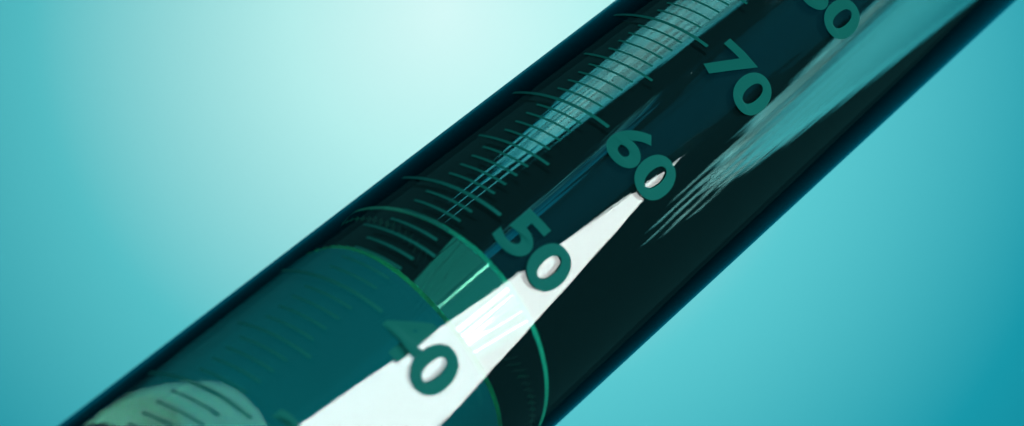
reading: 48 ml
